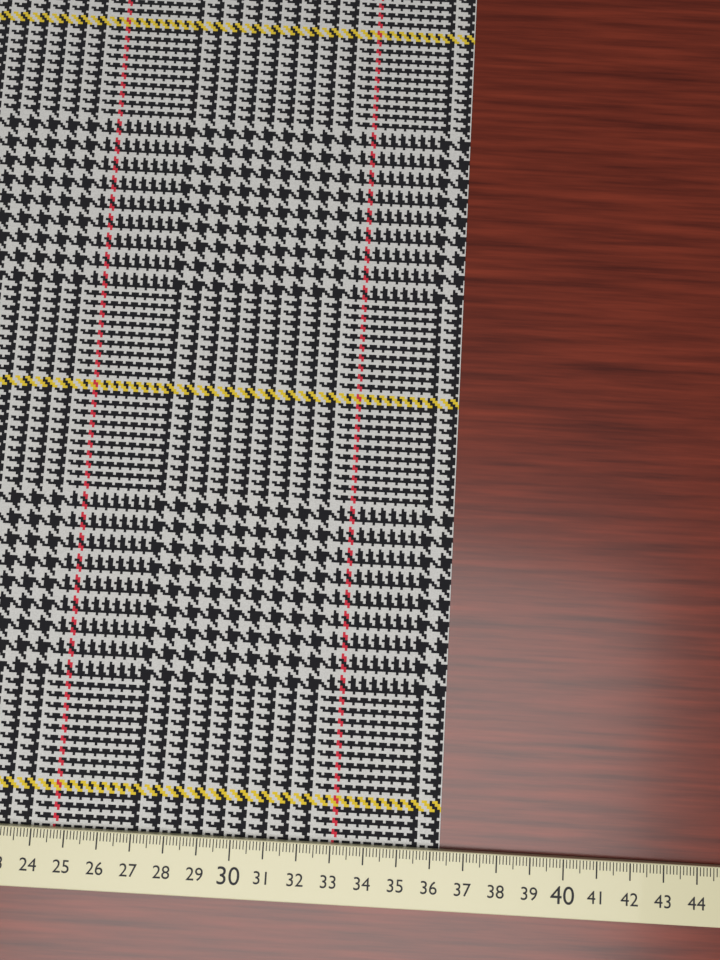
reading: 36.3 cm
